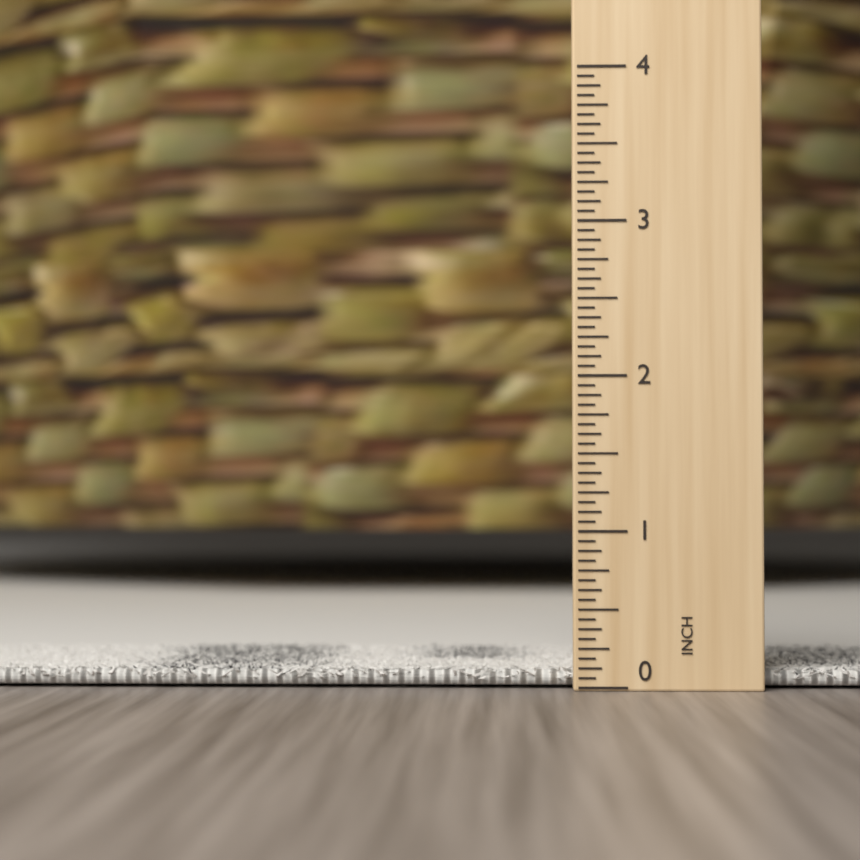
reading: 0.1250 inch
